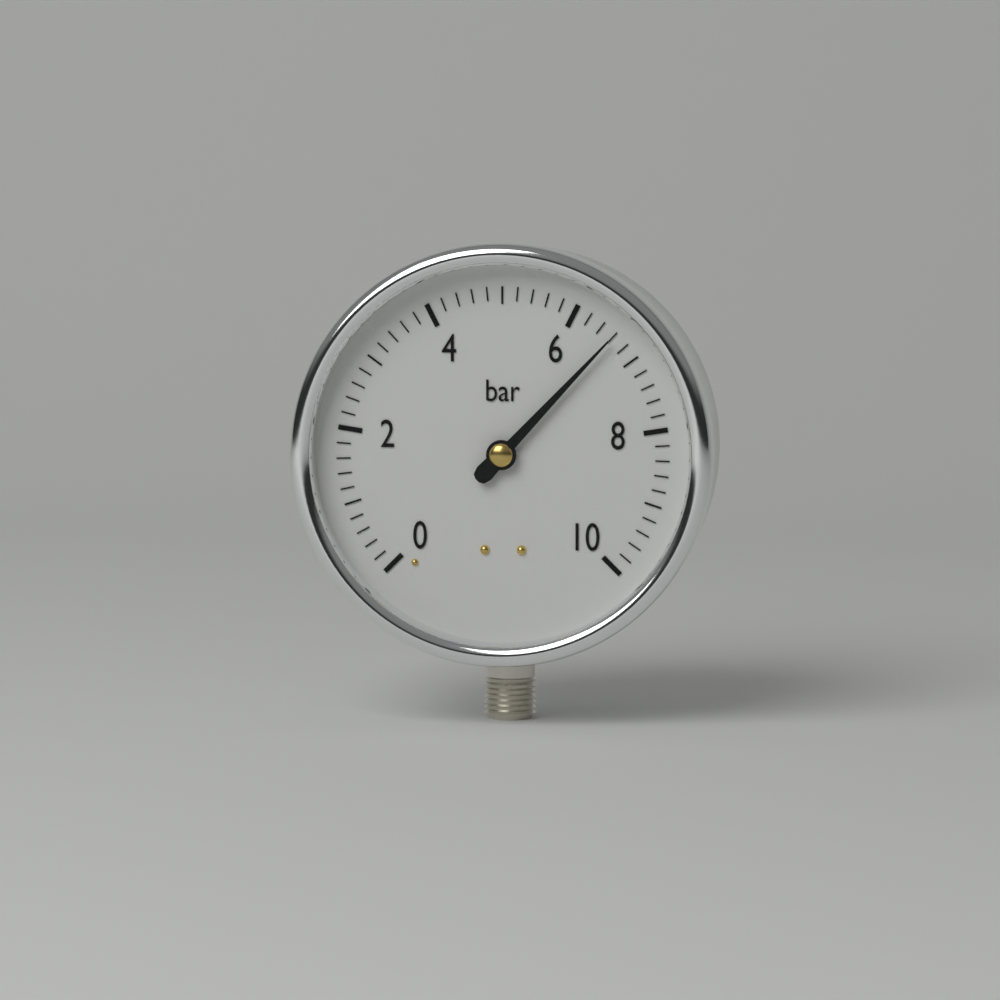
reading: 6.6 bar
